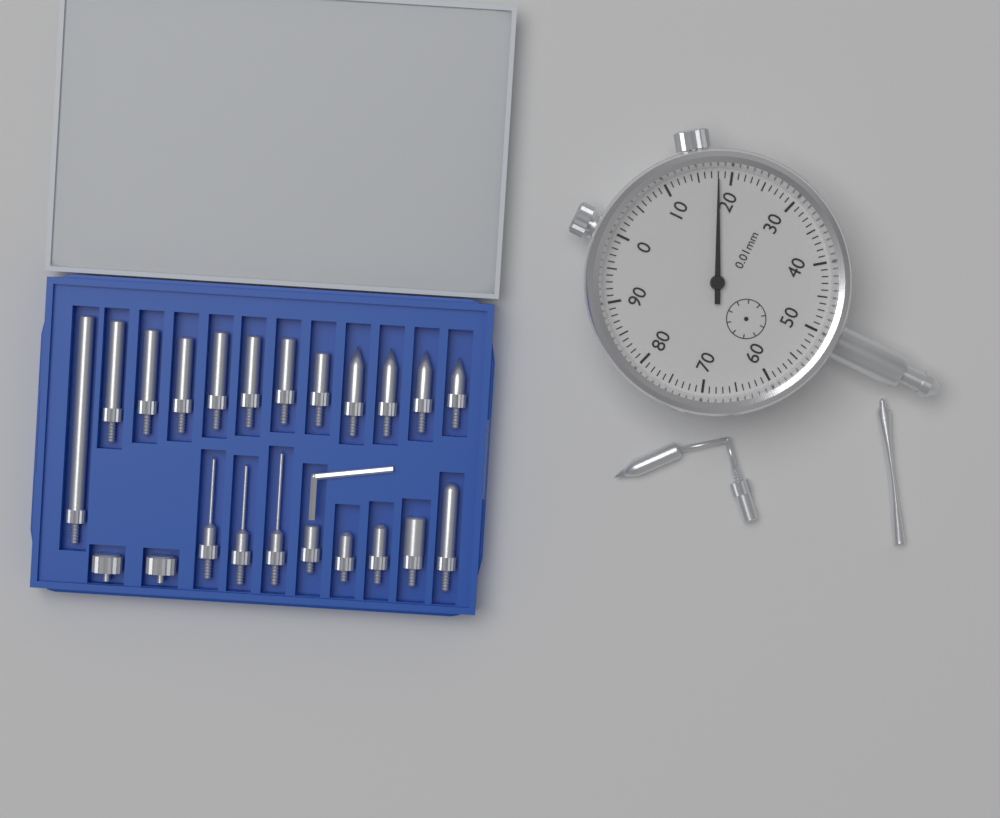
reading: 0.18 mm
